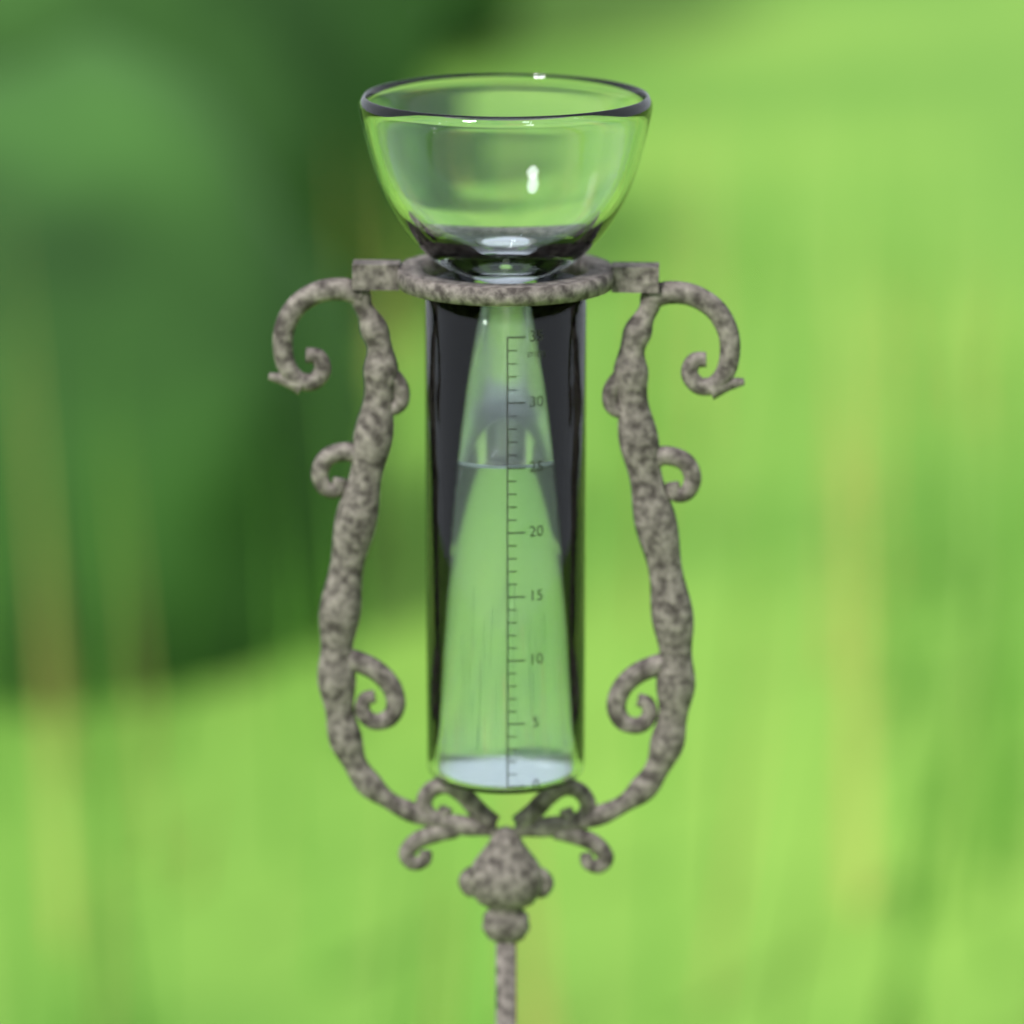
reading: 25 mm
